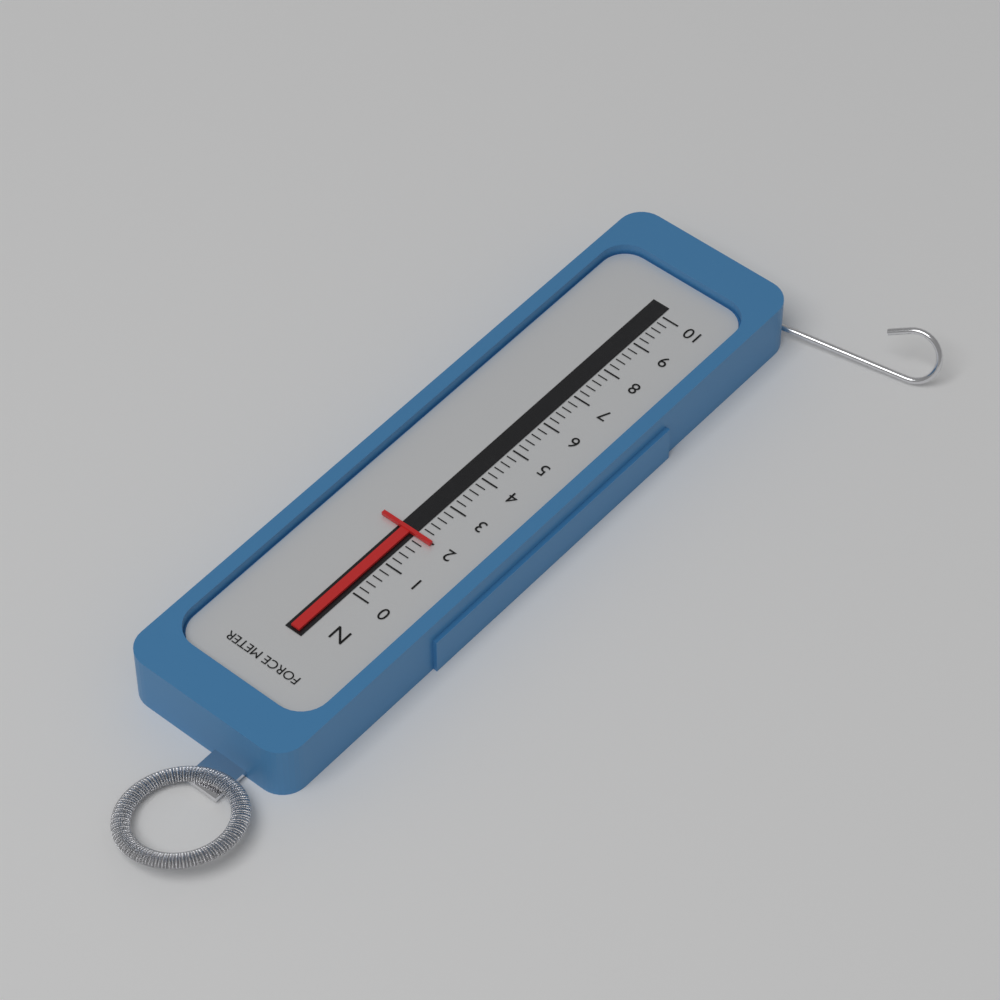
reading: 2.0 N
